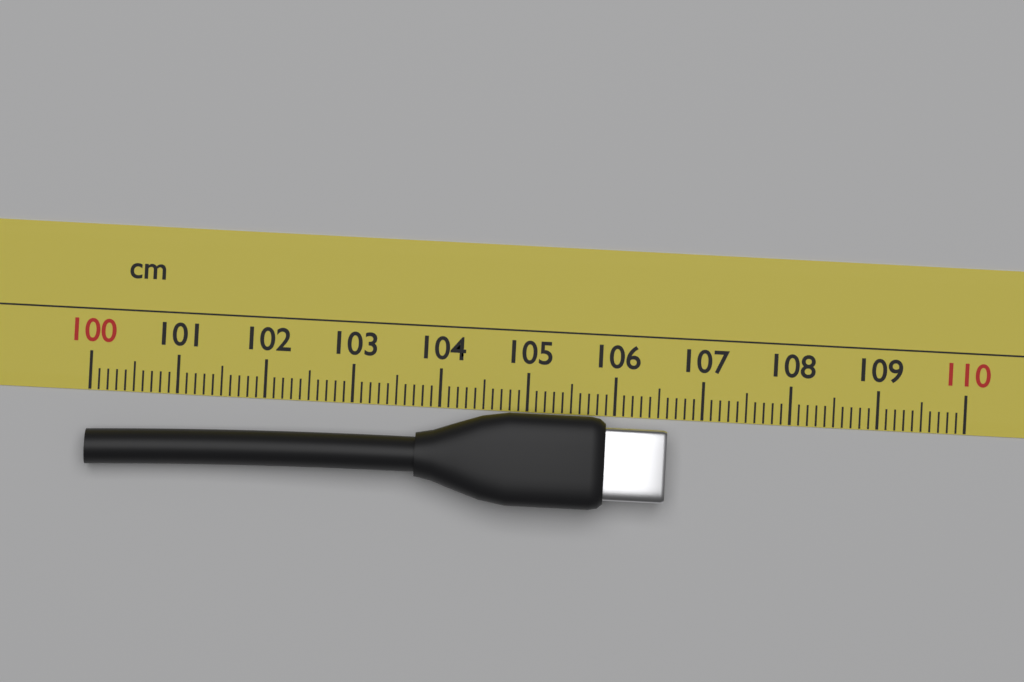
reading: 106.6 cm
